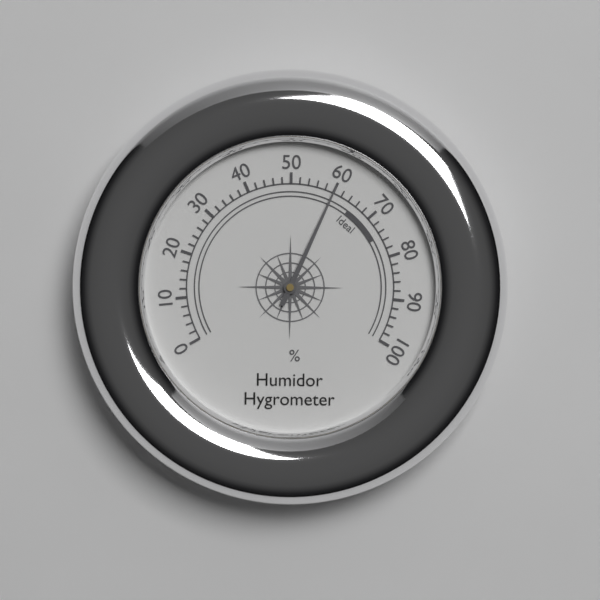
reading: 60 %
